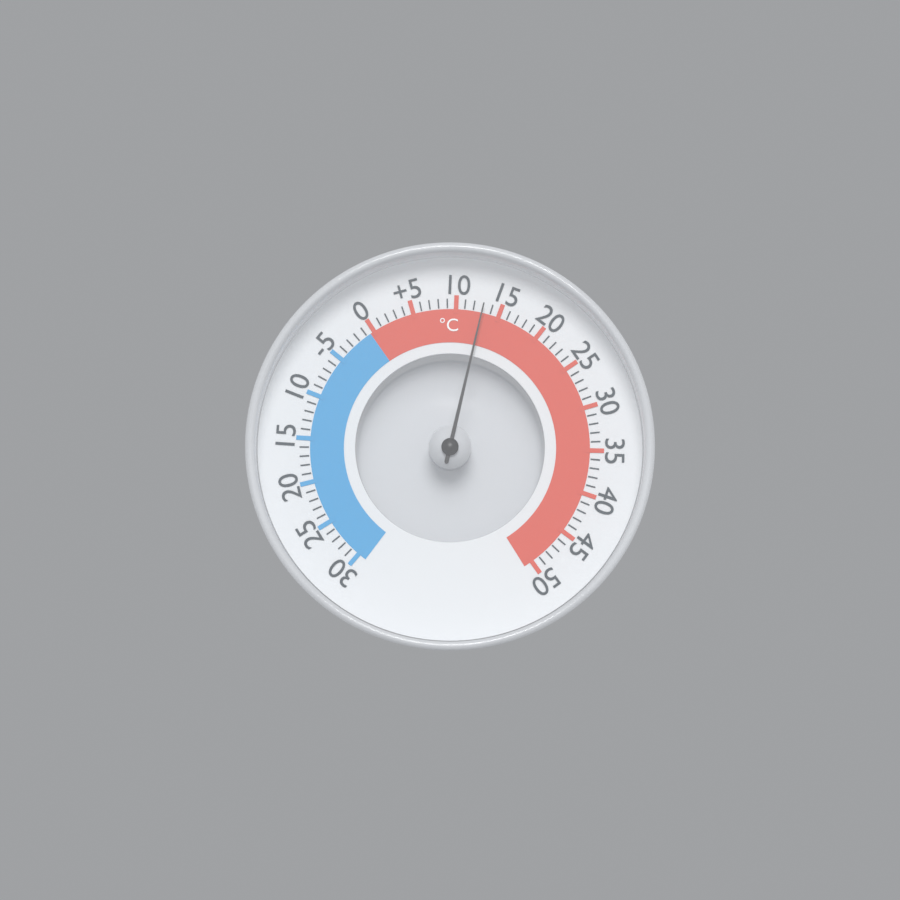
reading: 13 °C
